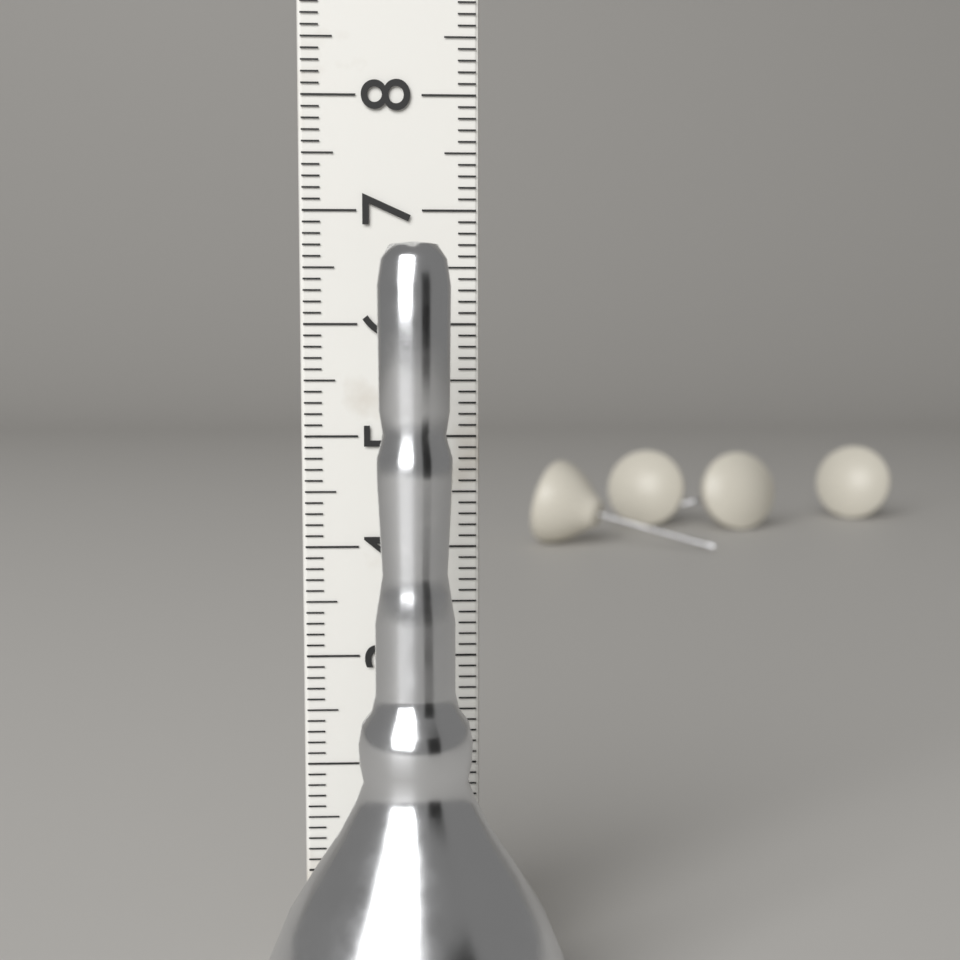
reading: 6.6 cm
